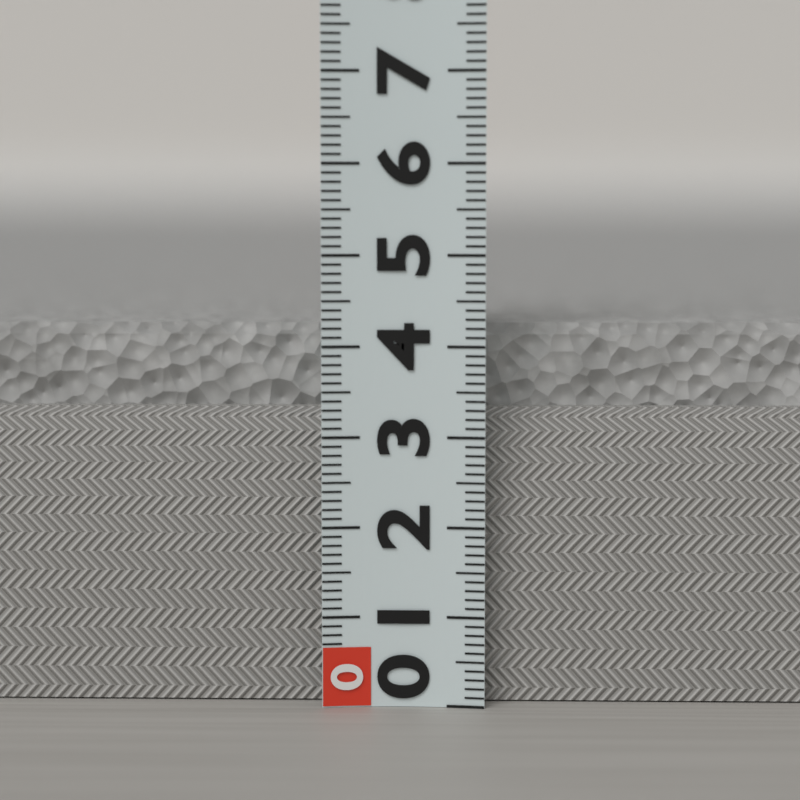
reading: 4.2 (no unit)
